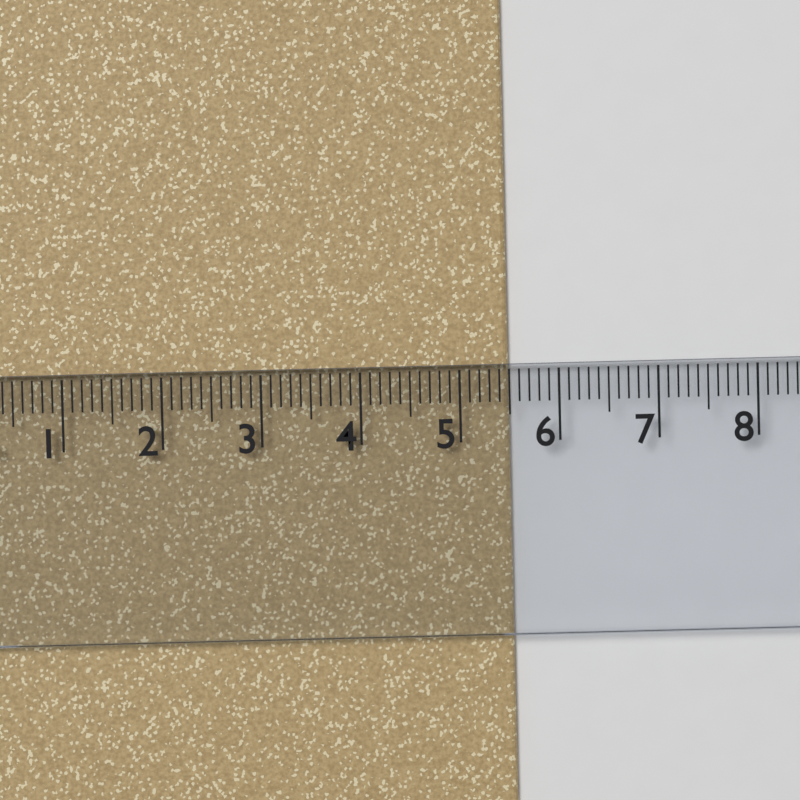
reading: 5.5 cm
